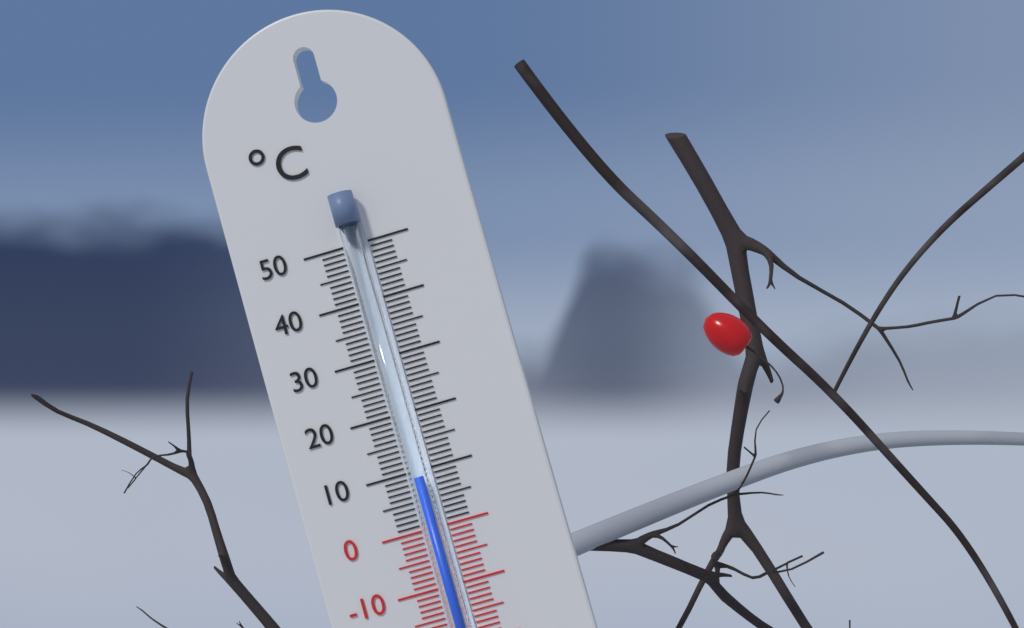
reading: 9 °C
